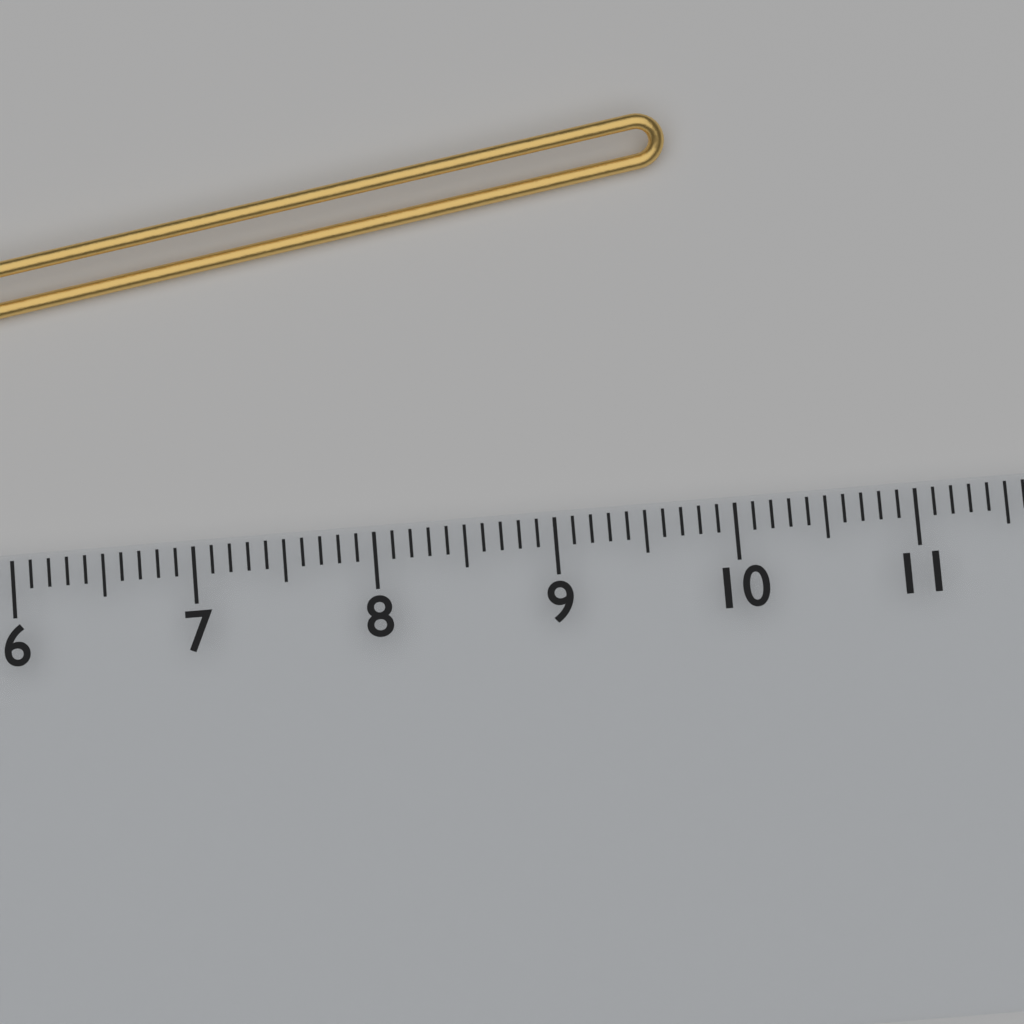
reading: 9.8 cm
